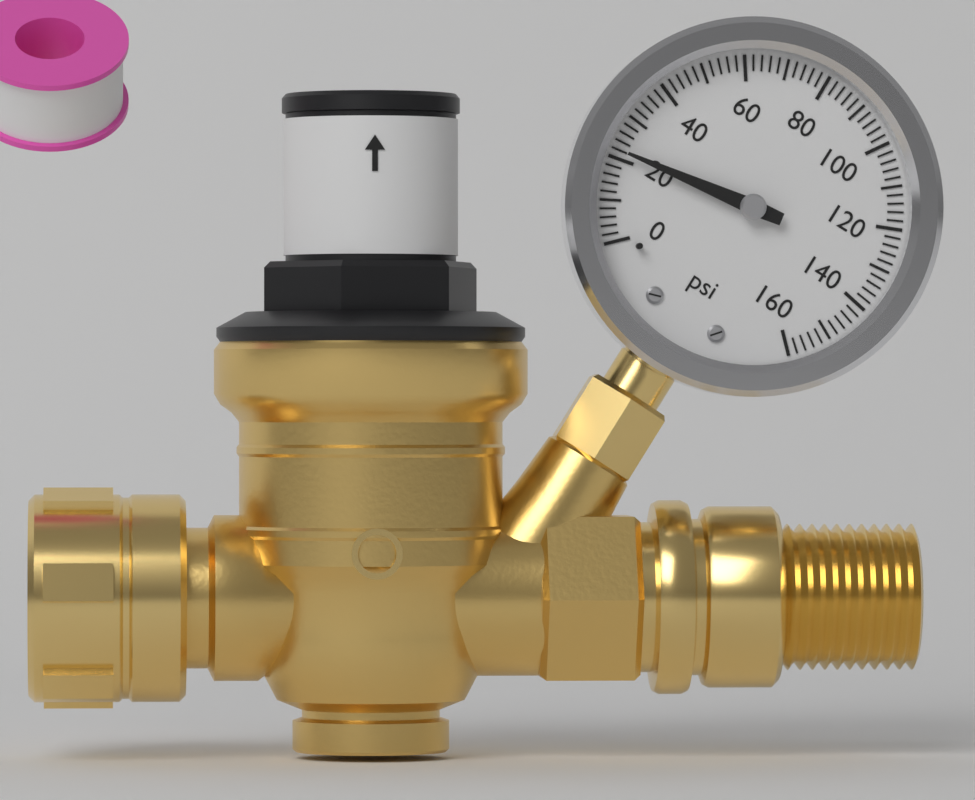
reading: 22 psi
